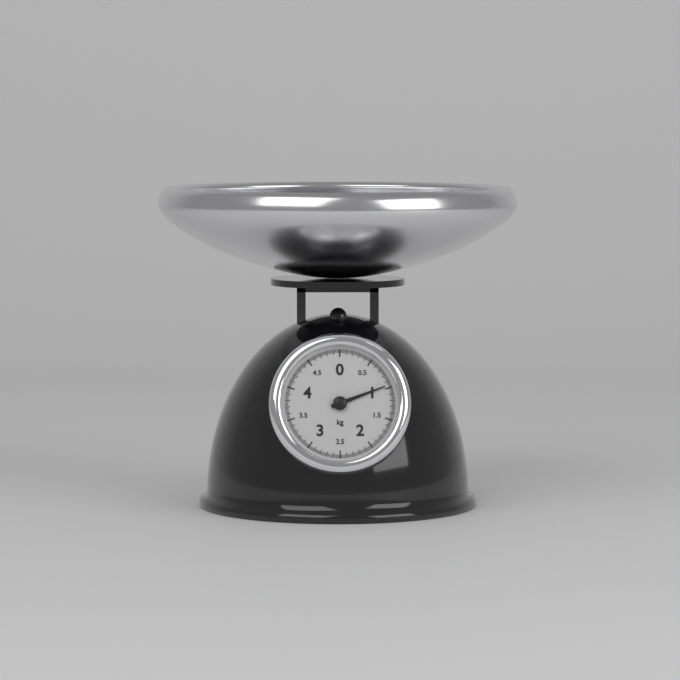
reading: 0.96 kg
